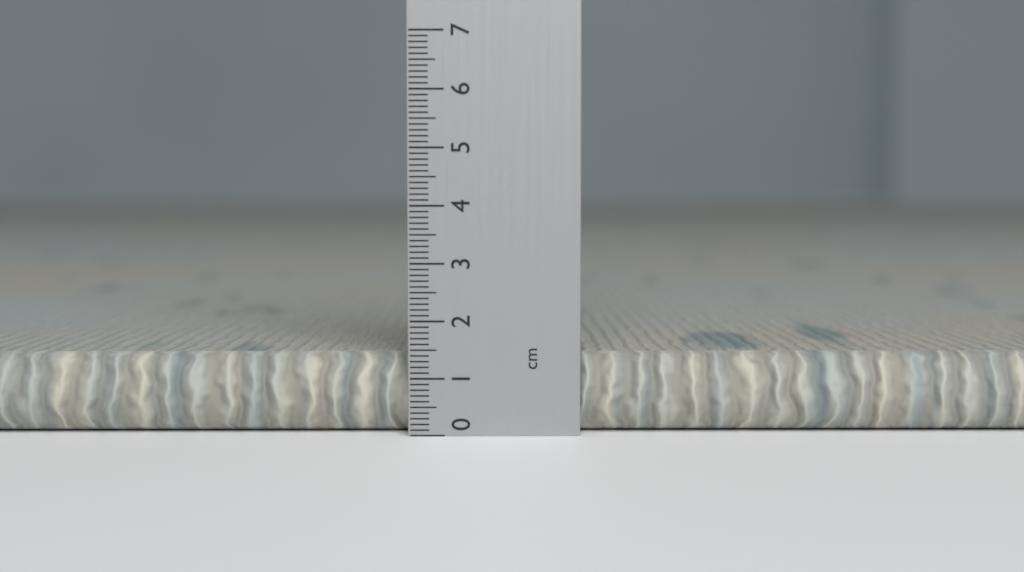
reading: 1.4 cm
